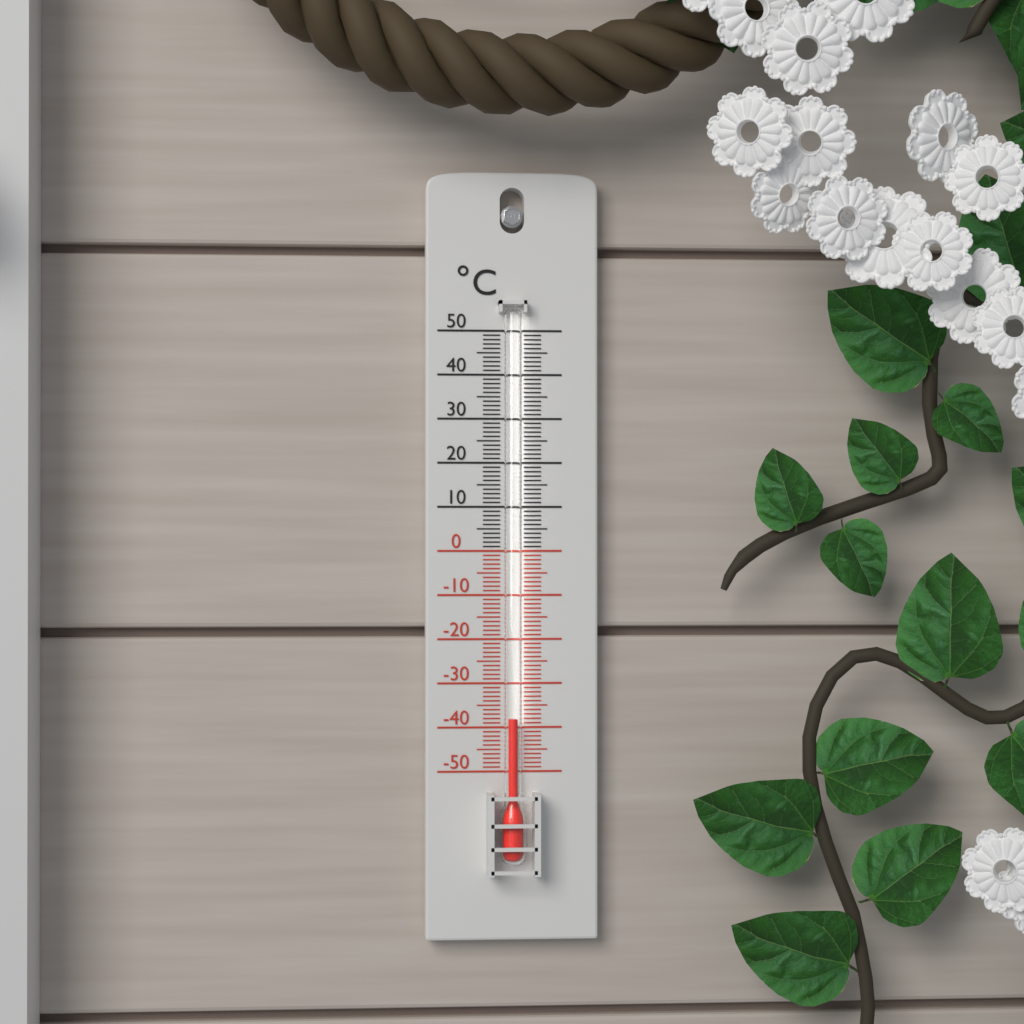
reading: -38 °C
